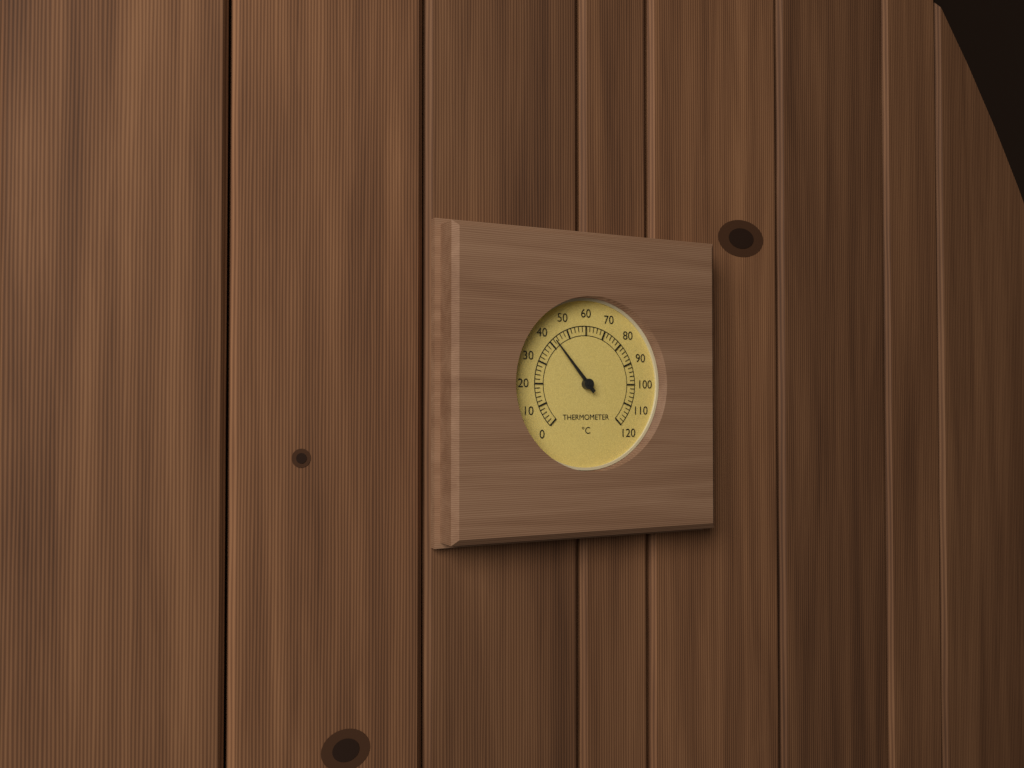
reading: 42 °C
